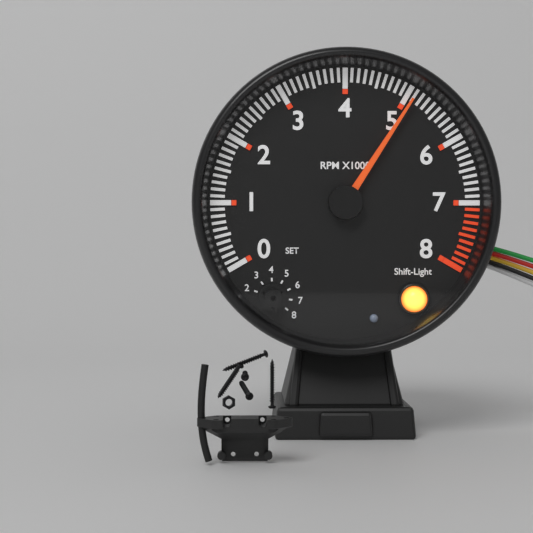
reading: 5100 RPM
